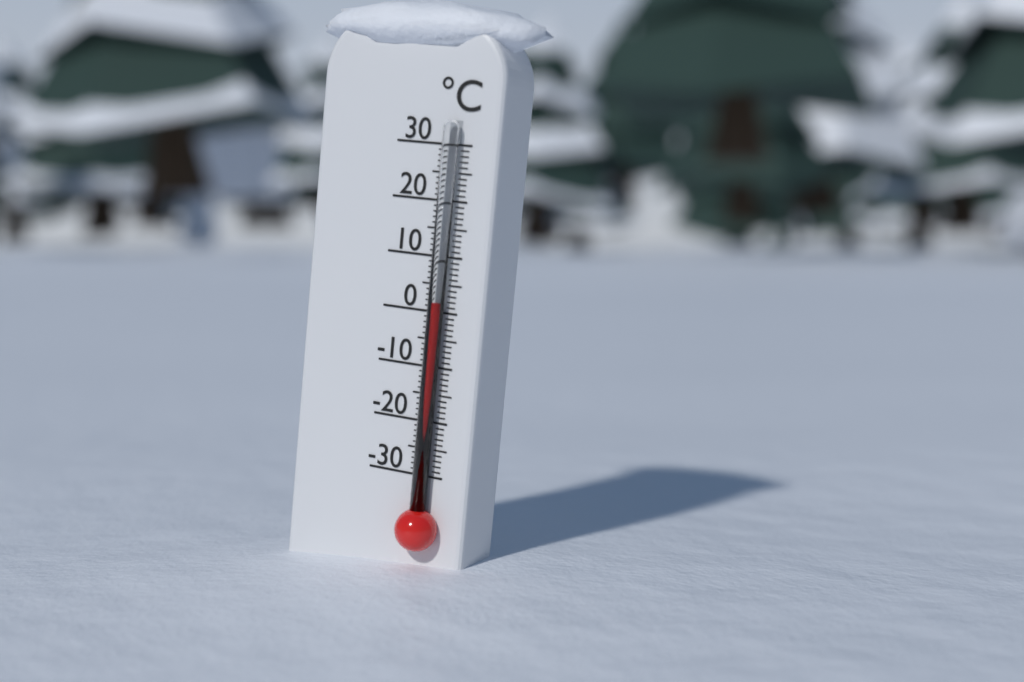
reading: 2 °C
